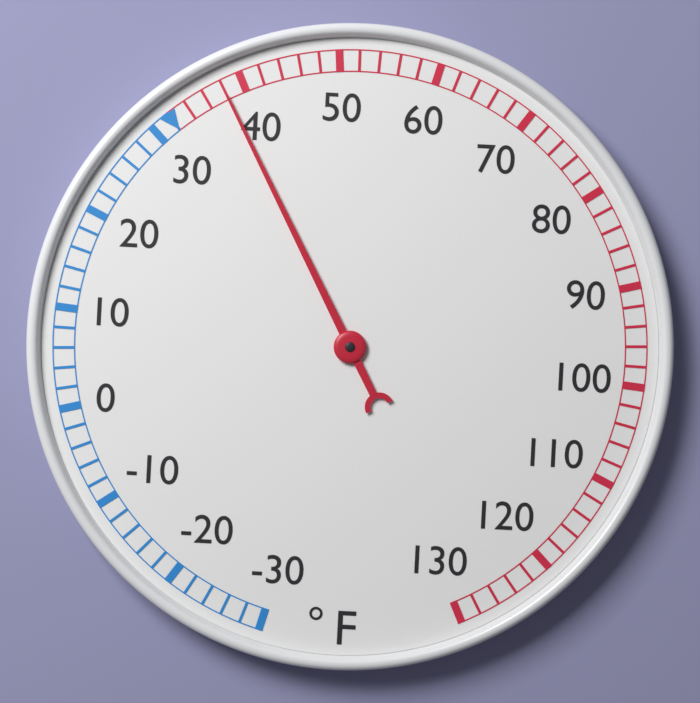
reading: 38 °F
